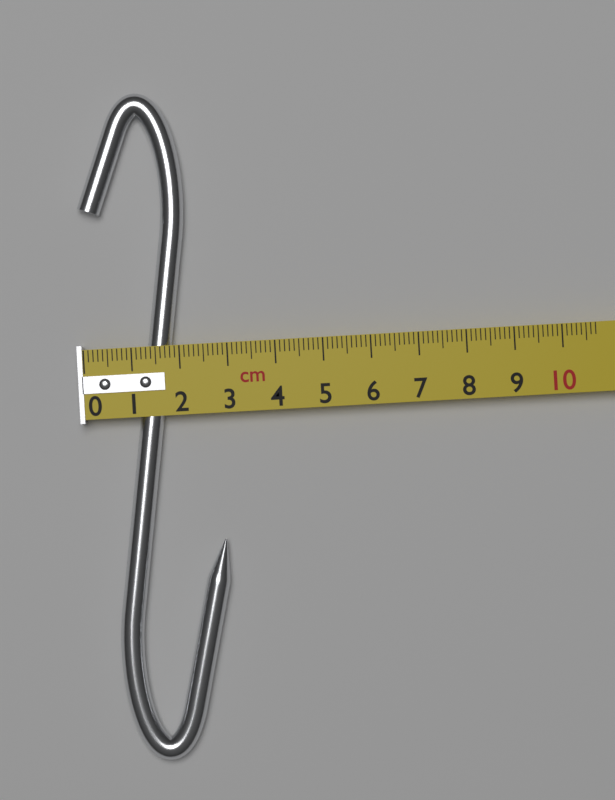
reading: 2.8 cm
